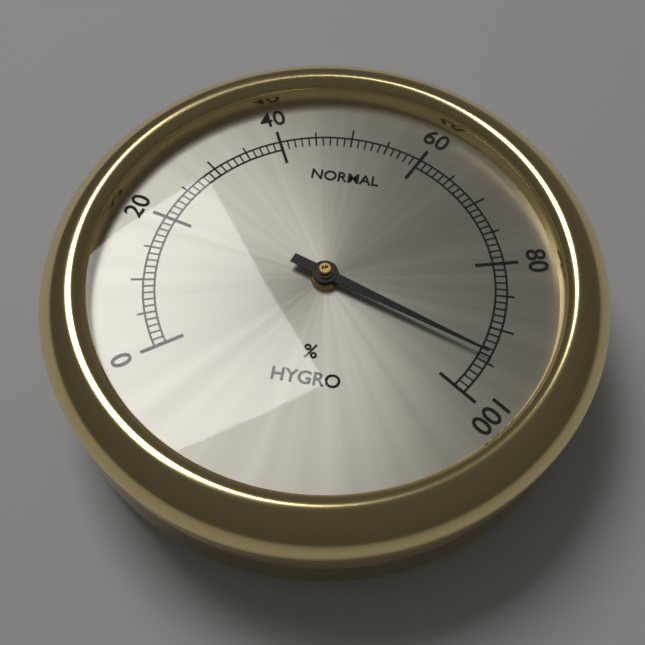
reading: 94 %
